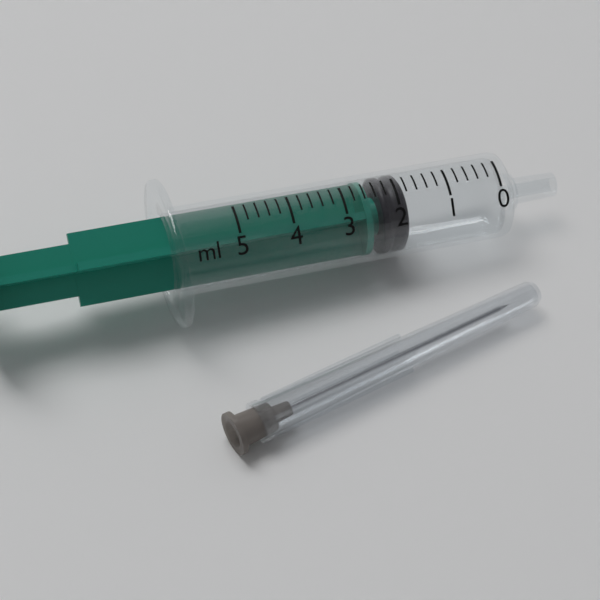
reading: 1.8 ml
